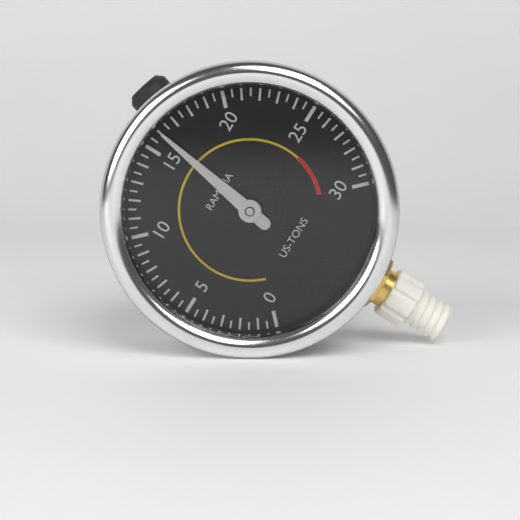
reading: 16.0 US-TONS
